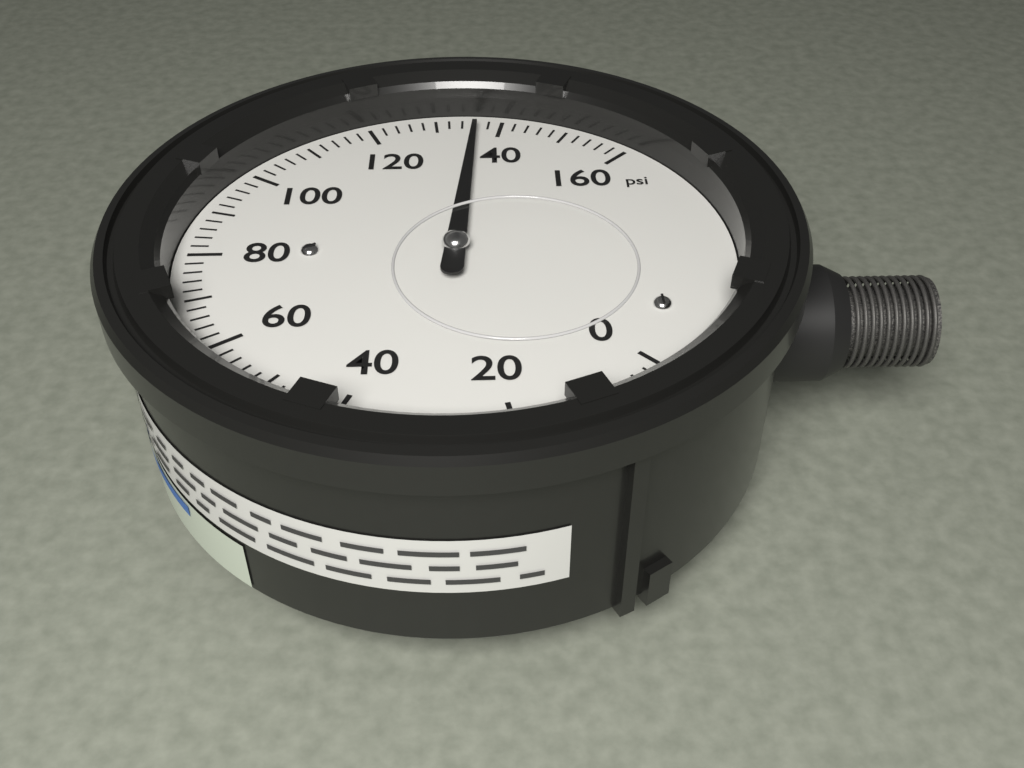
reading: 136 psi
